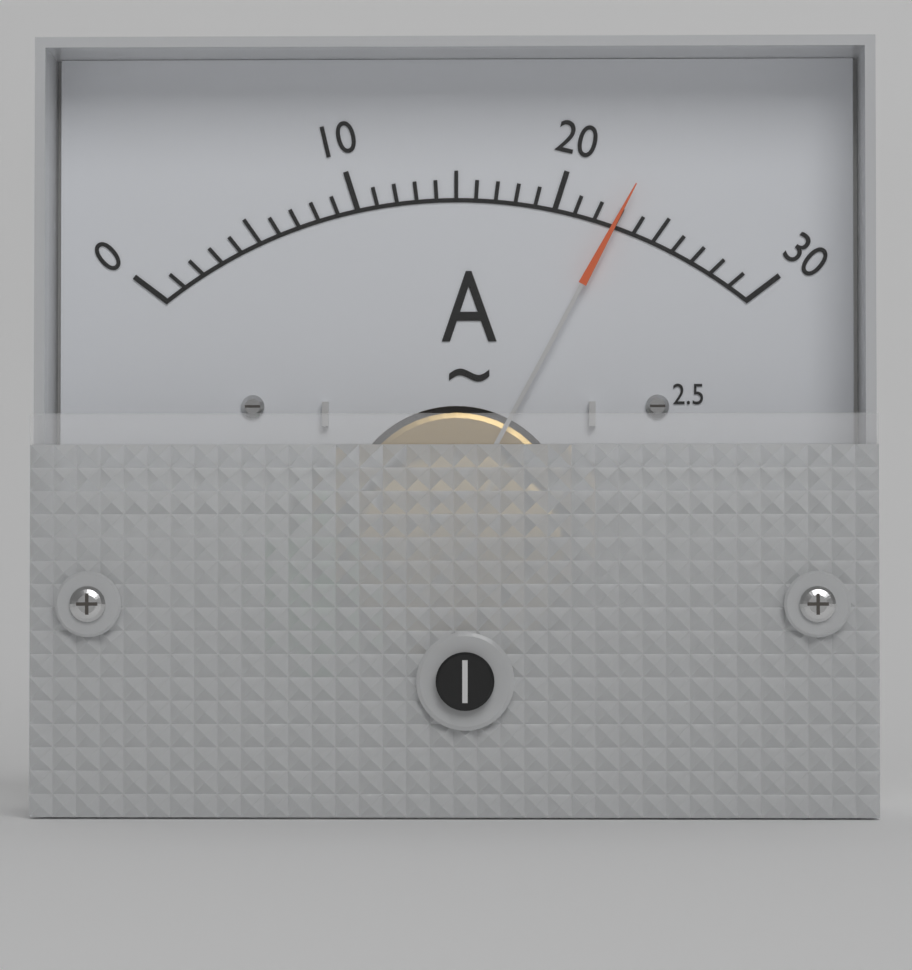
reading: 23 A
